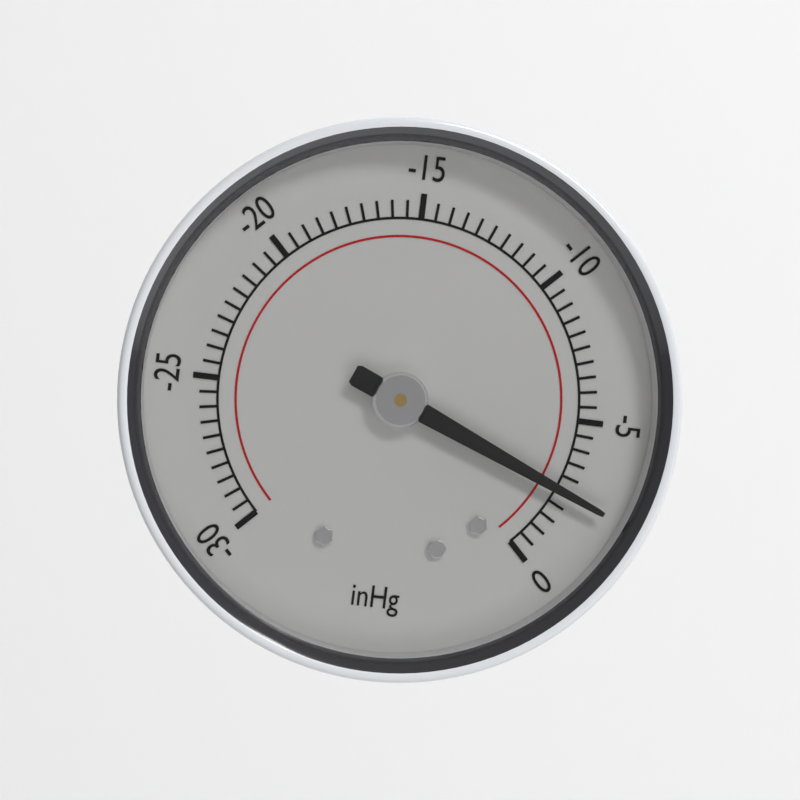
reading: -2.5 inHg
